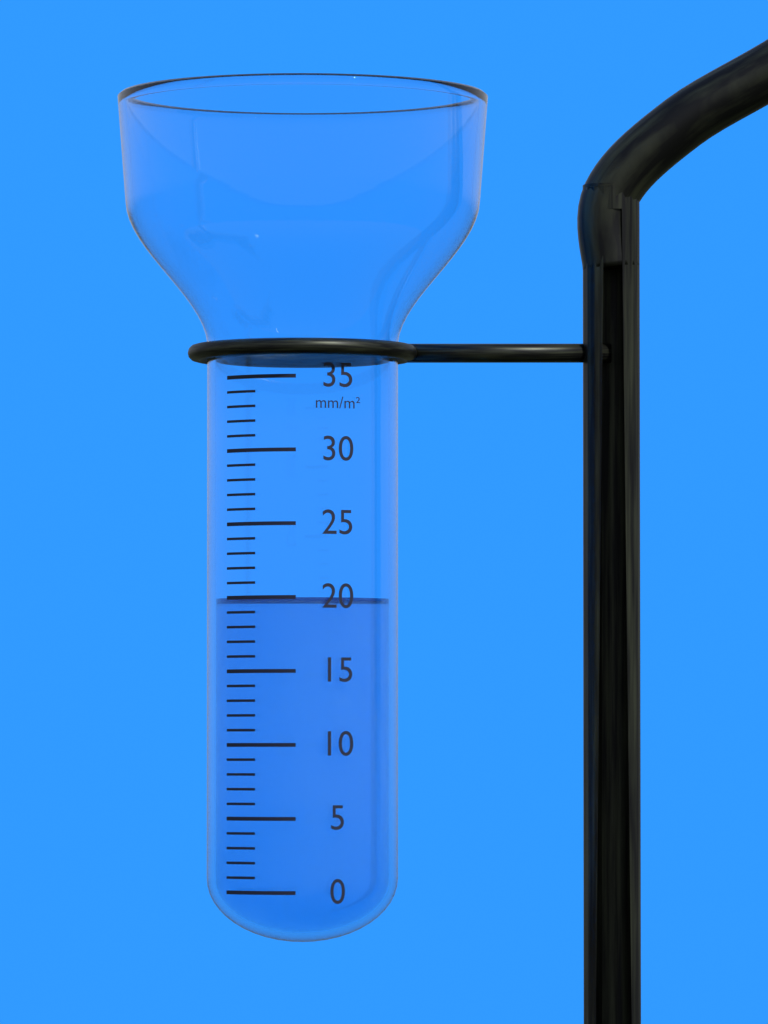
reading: 20 mm/m²
